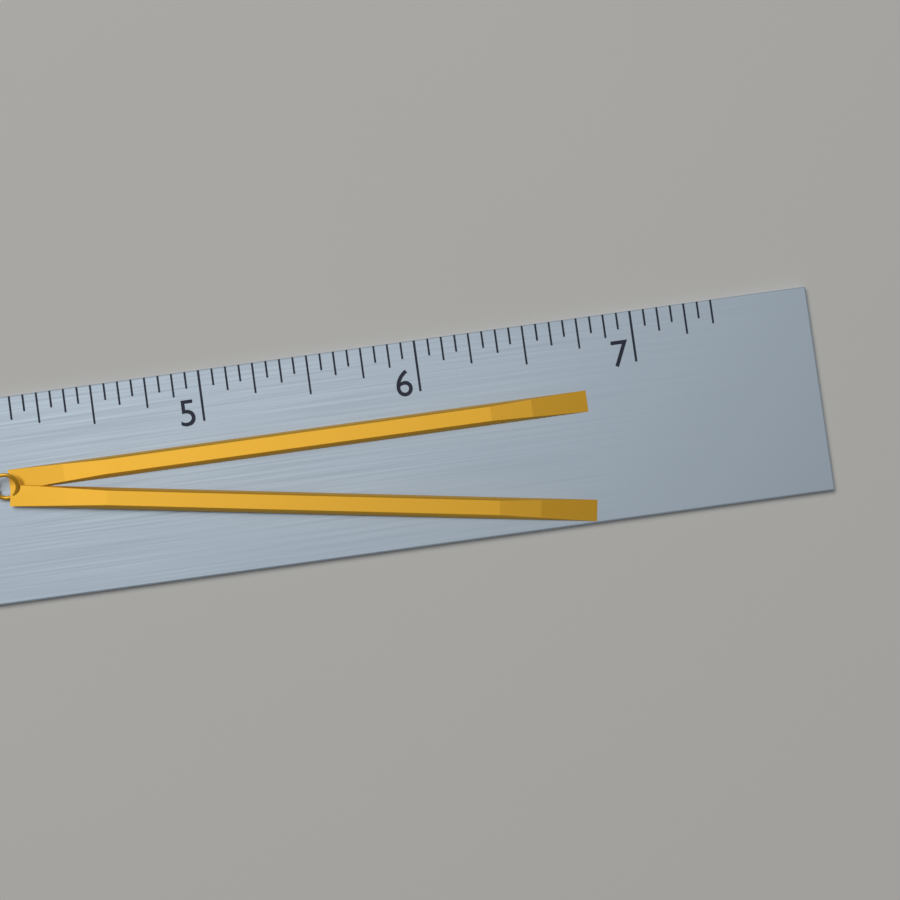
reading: 6.7500 (no unit)
